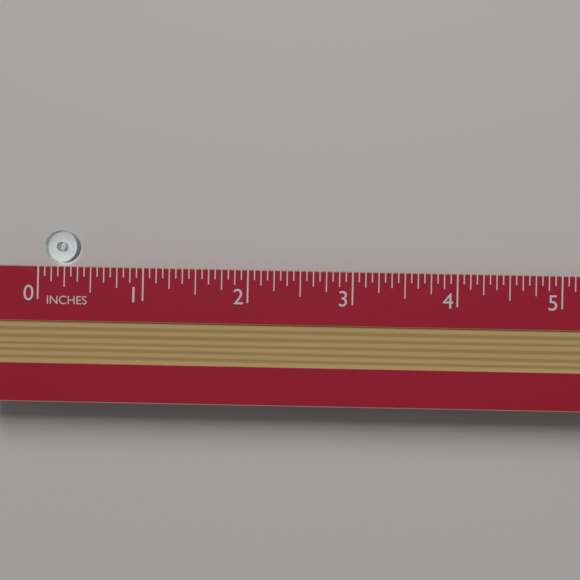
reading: 0.3125 in
